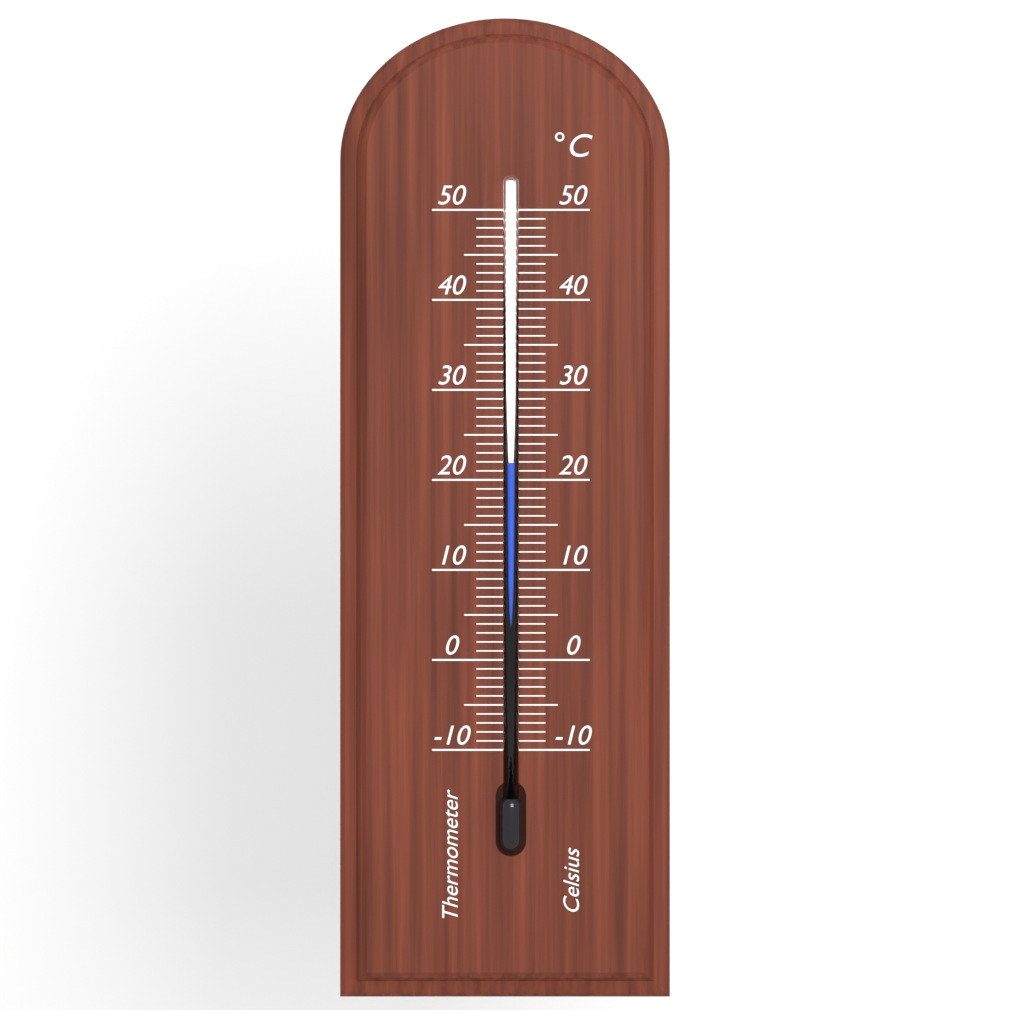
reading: 22 °C
